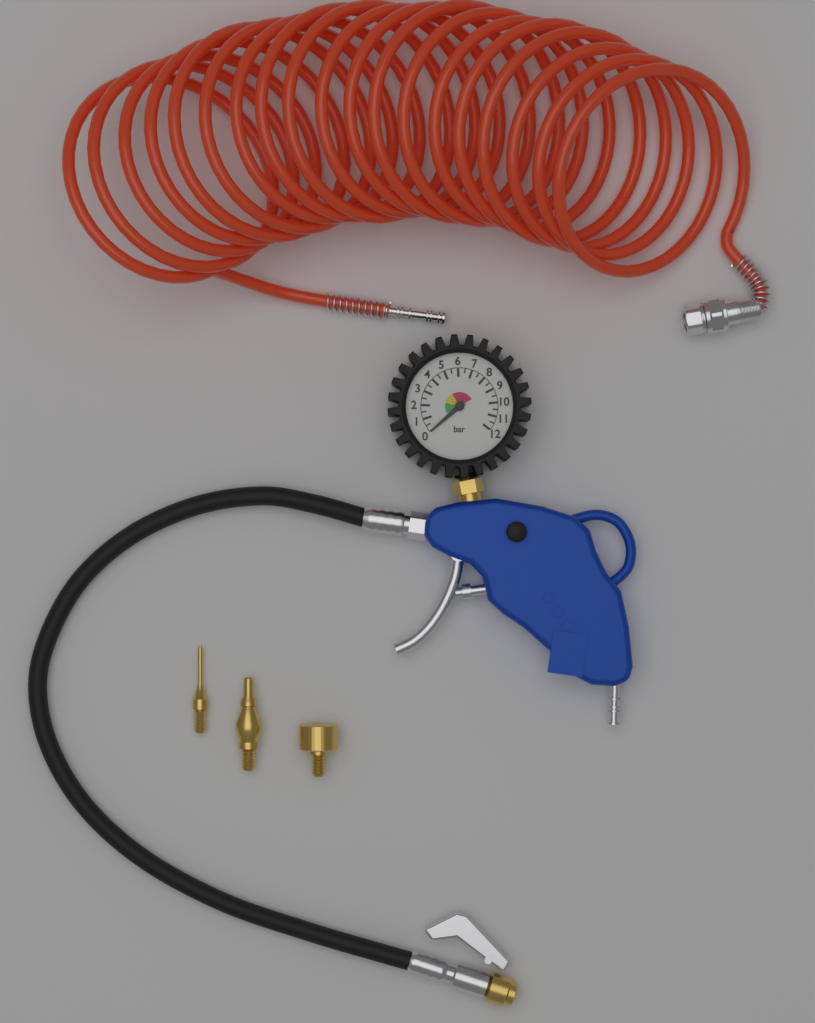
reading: 0.0 bar
